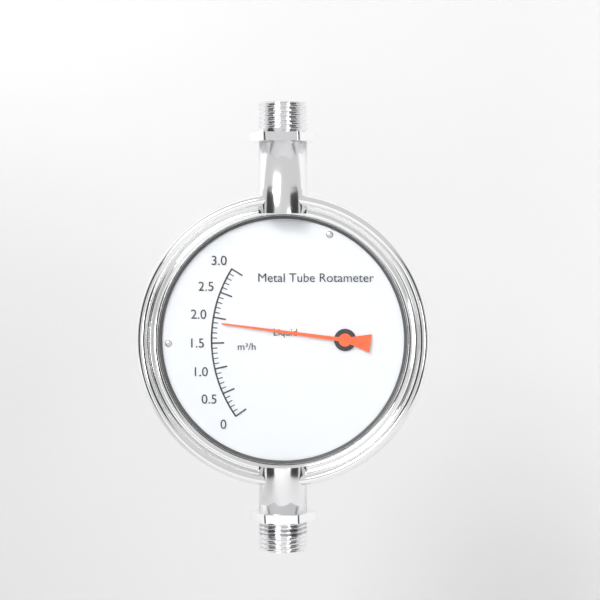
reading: 1.9 m³/h
